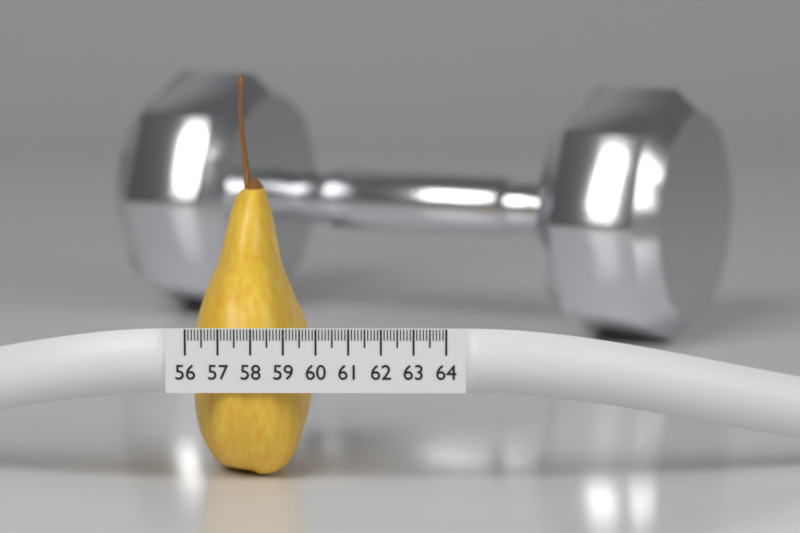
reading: 59.8 (no unit)
